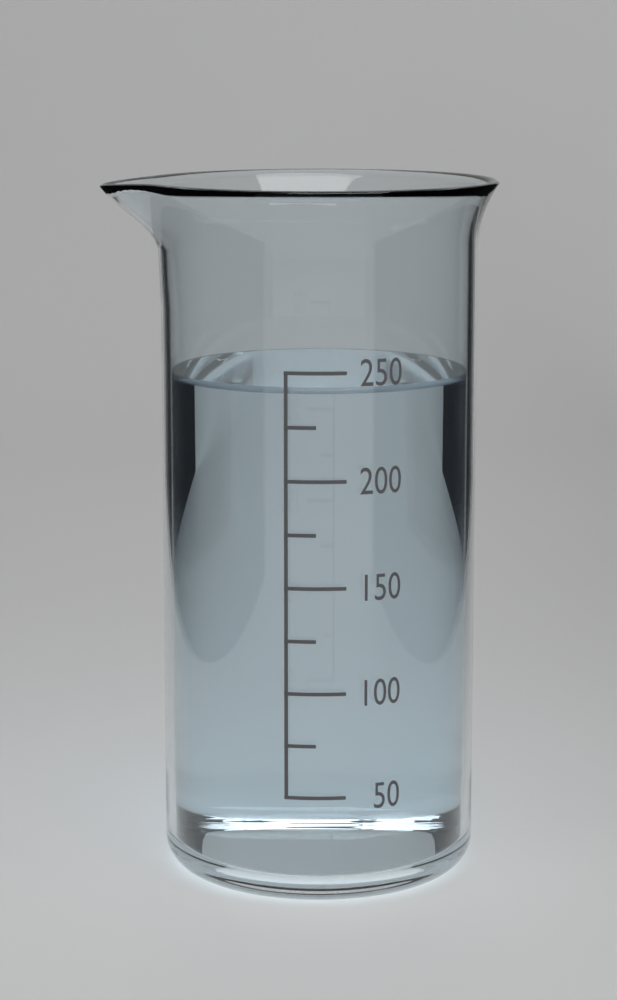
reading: 243 (no unit)
